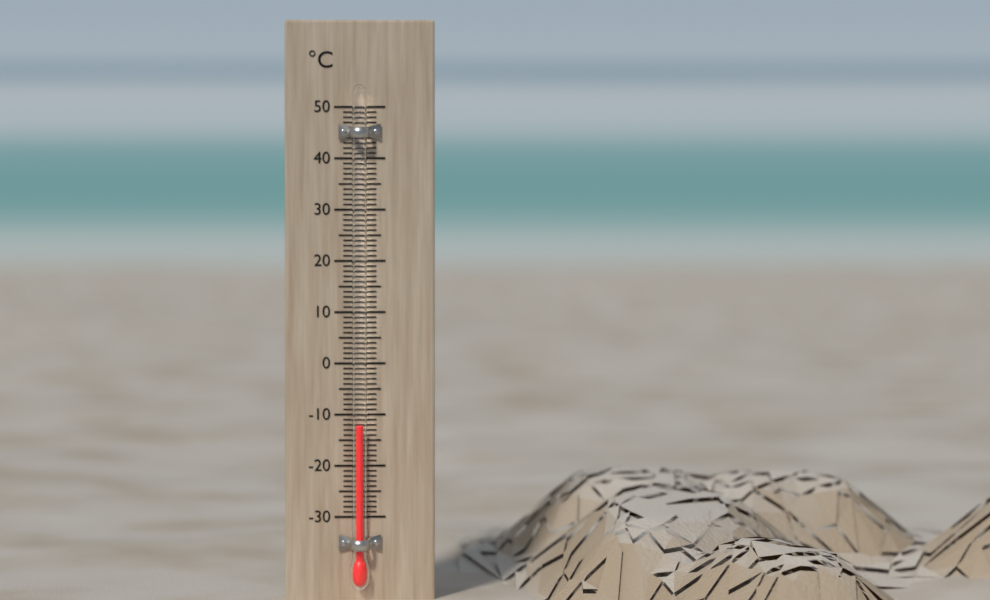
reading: -12 °C
